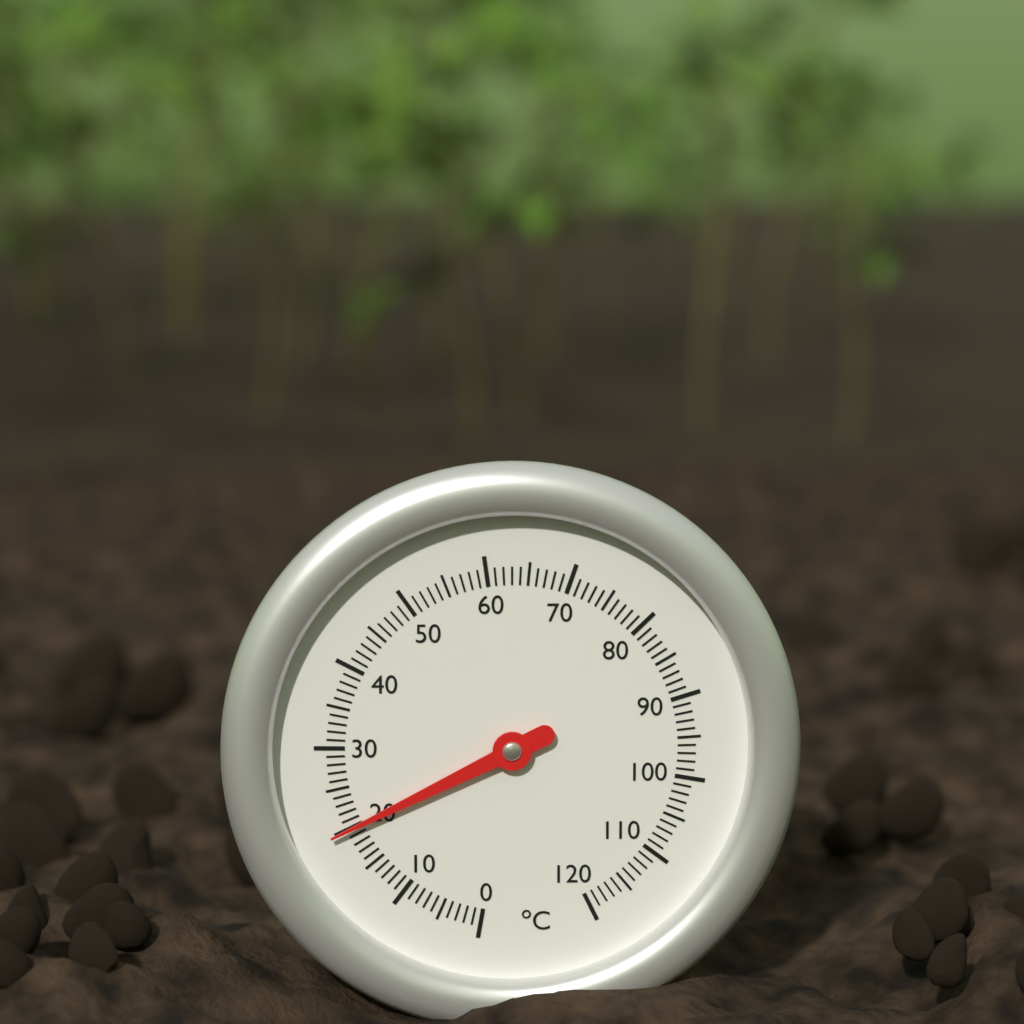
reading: 20 °C
